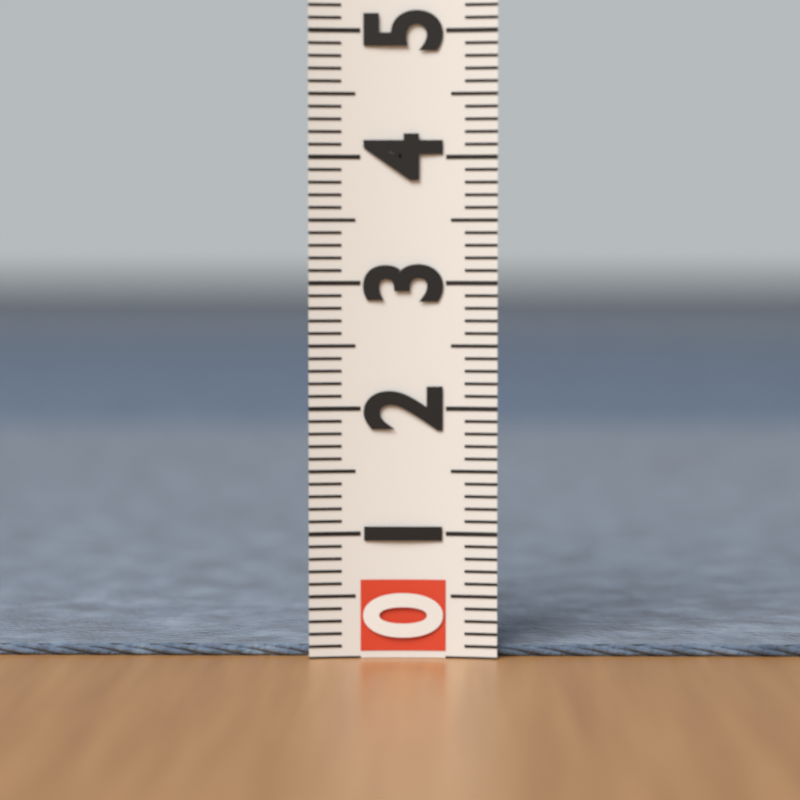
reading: 0.1 (no unit)
